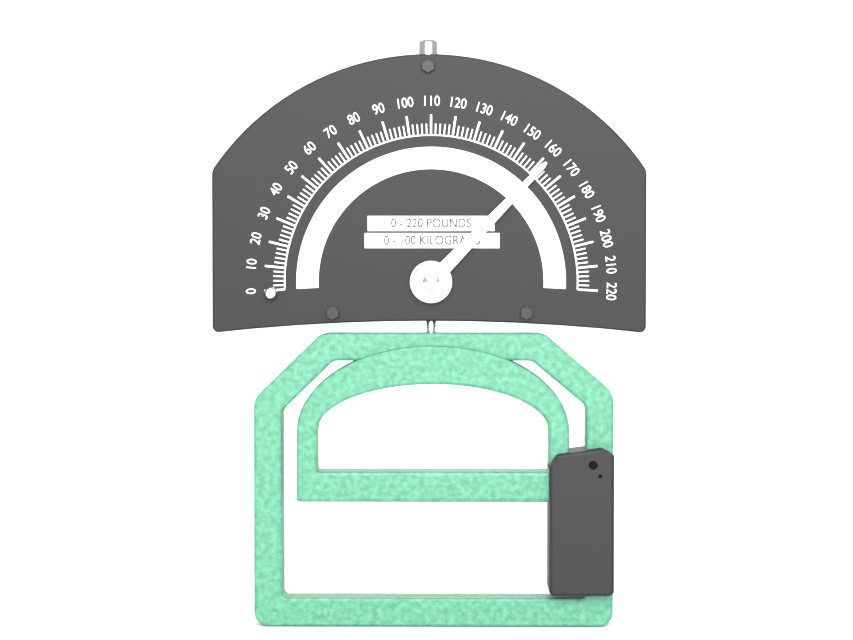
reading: 162 lb
